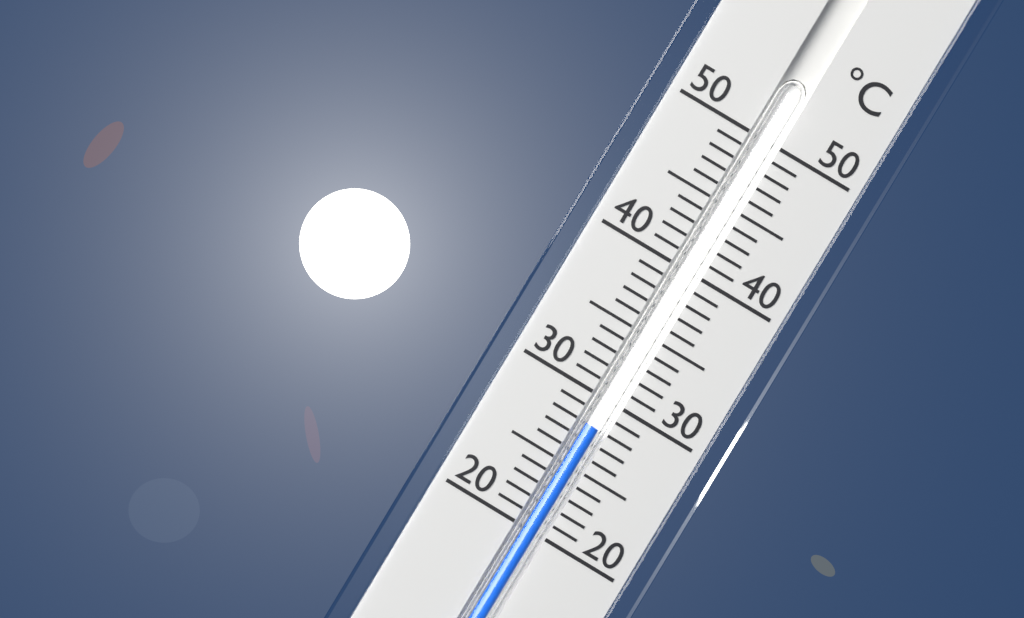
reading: 28 °C
